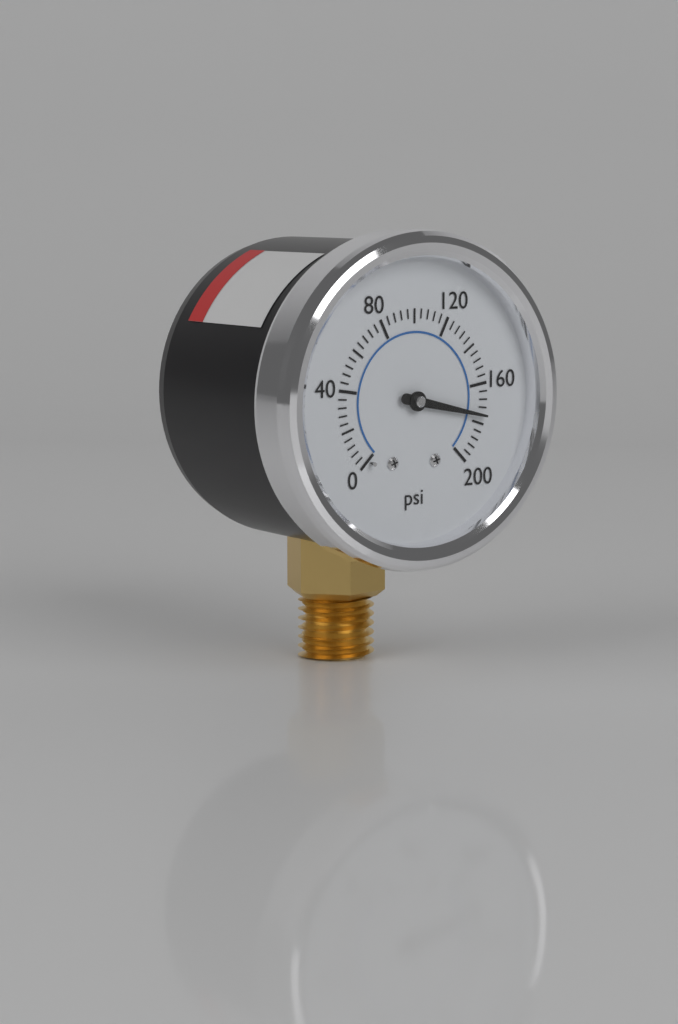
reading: 176 psi
